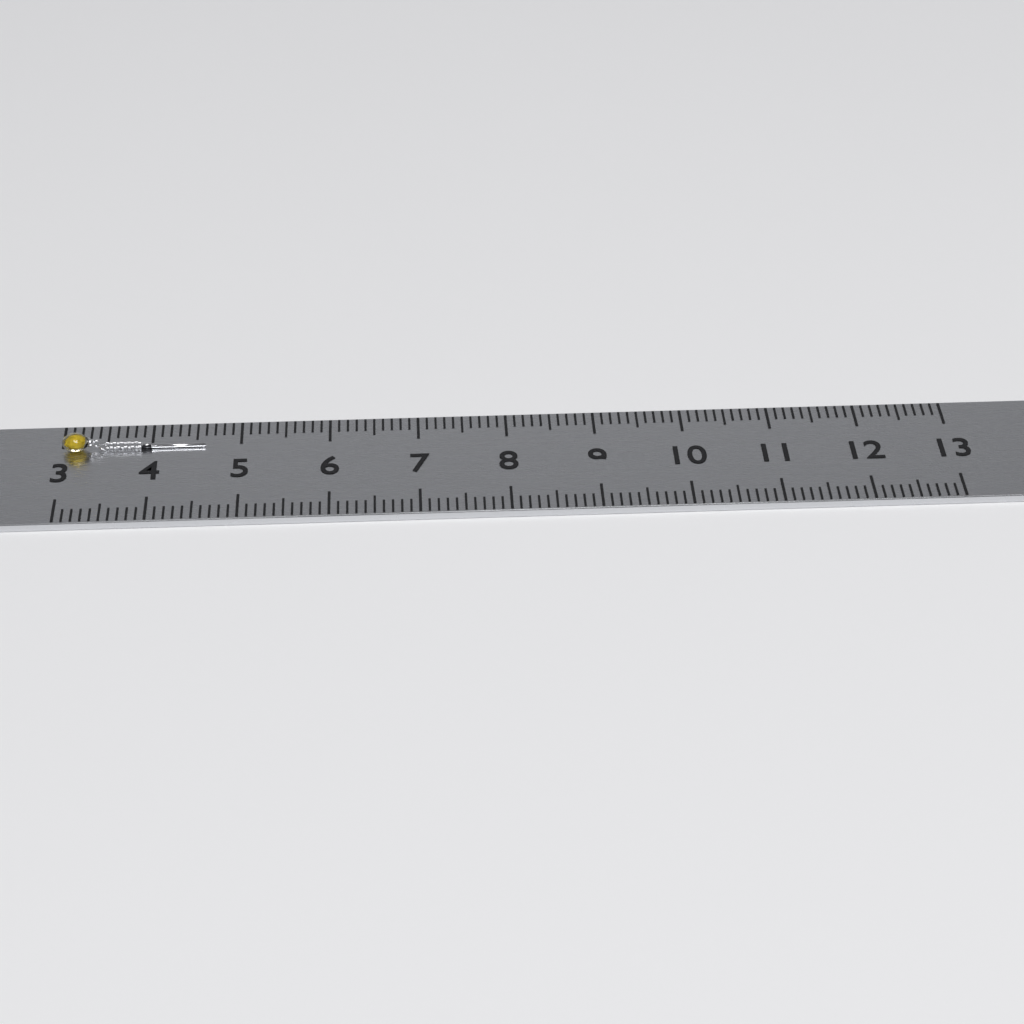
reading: 4.6 (no unit)
